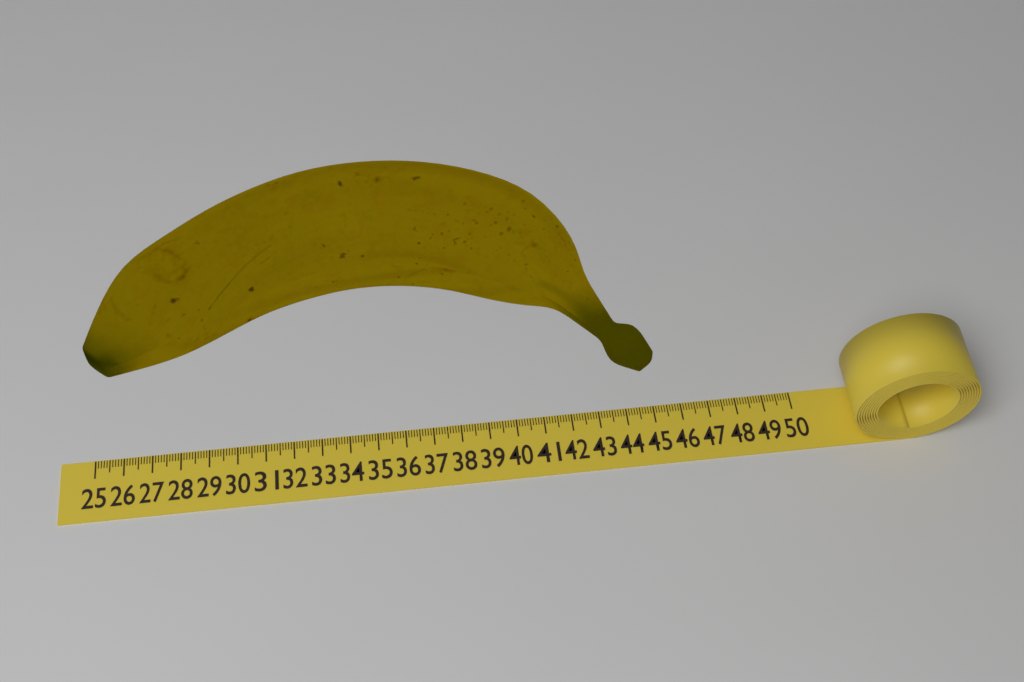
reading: 44.9 (no unit)
